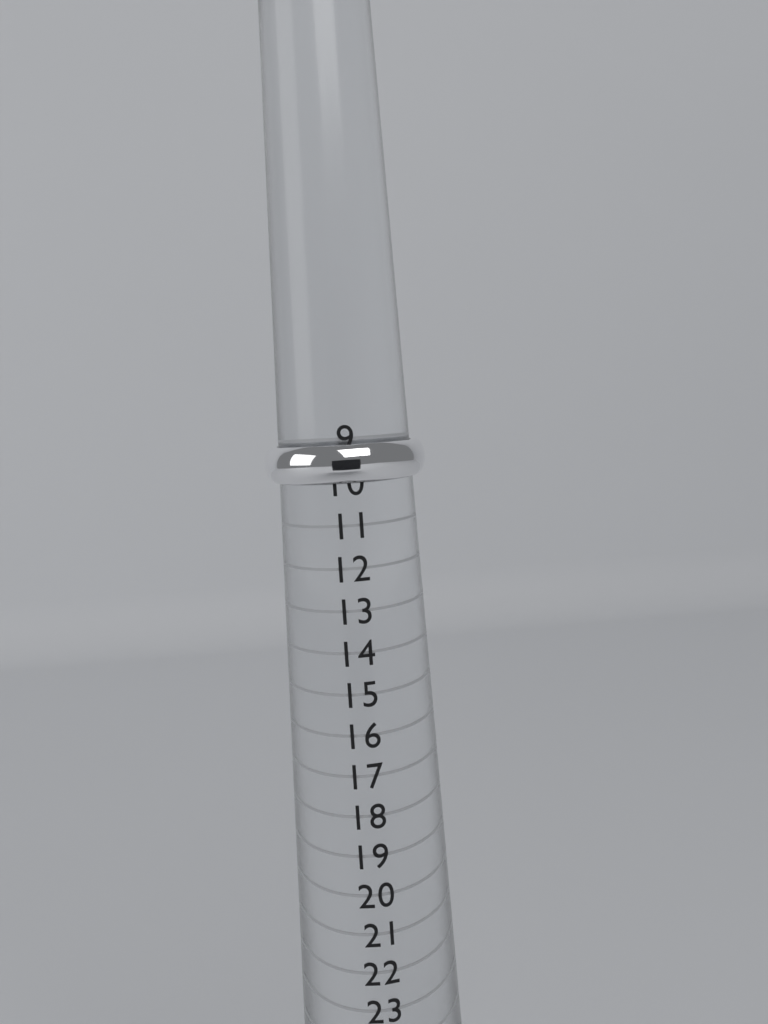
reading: 10 (no unit)
